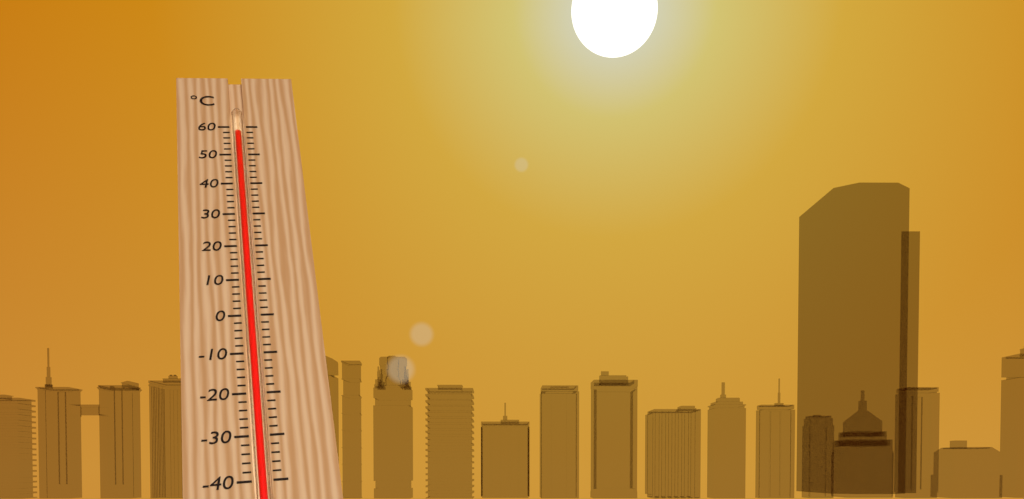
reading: 58 °C
